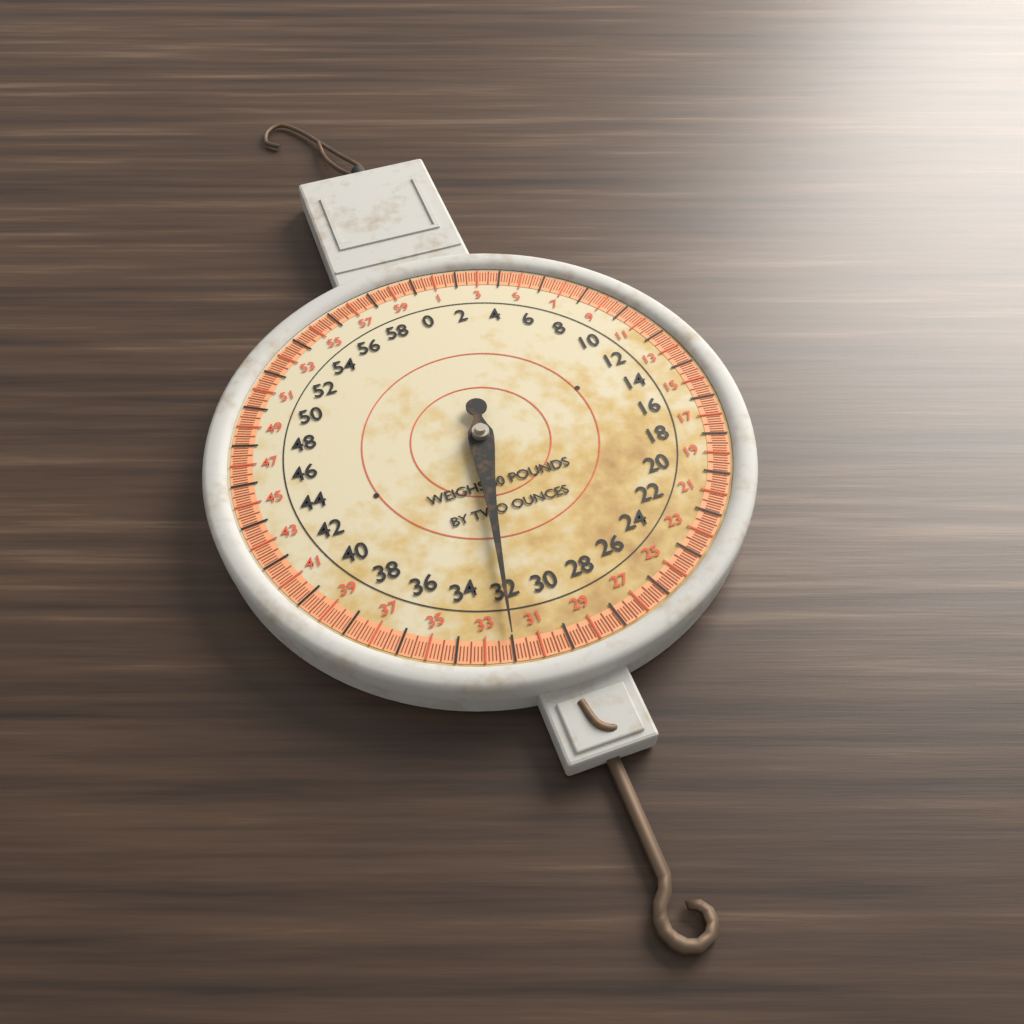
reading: 32.000 lb
